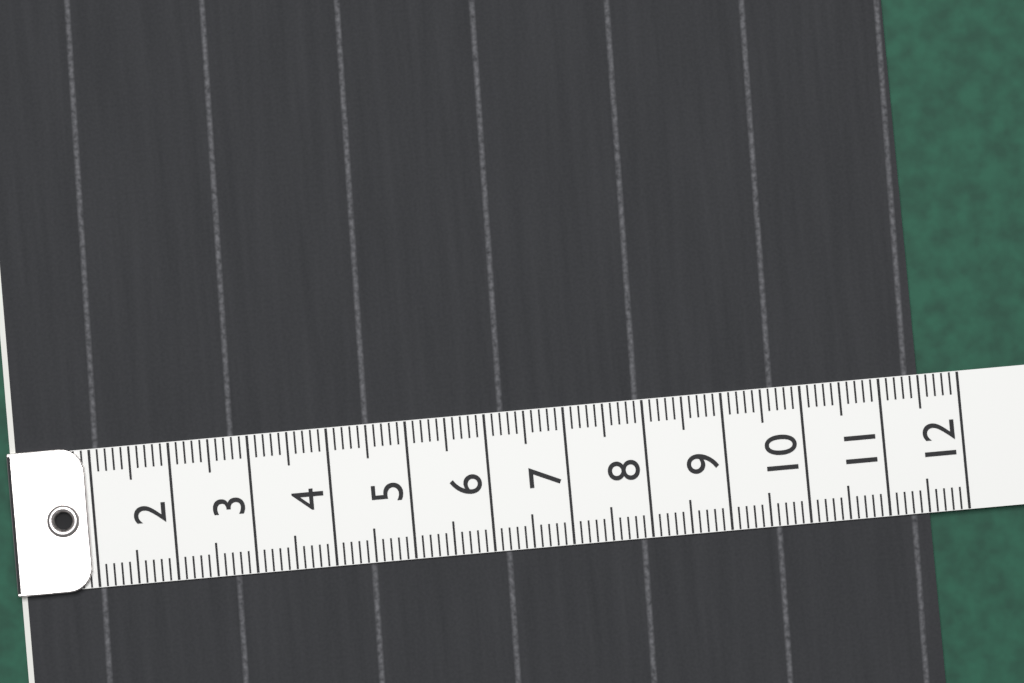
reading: 11.5 (no unit)
